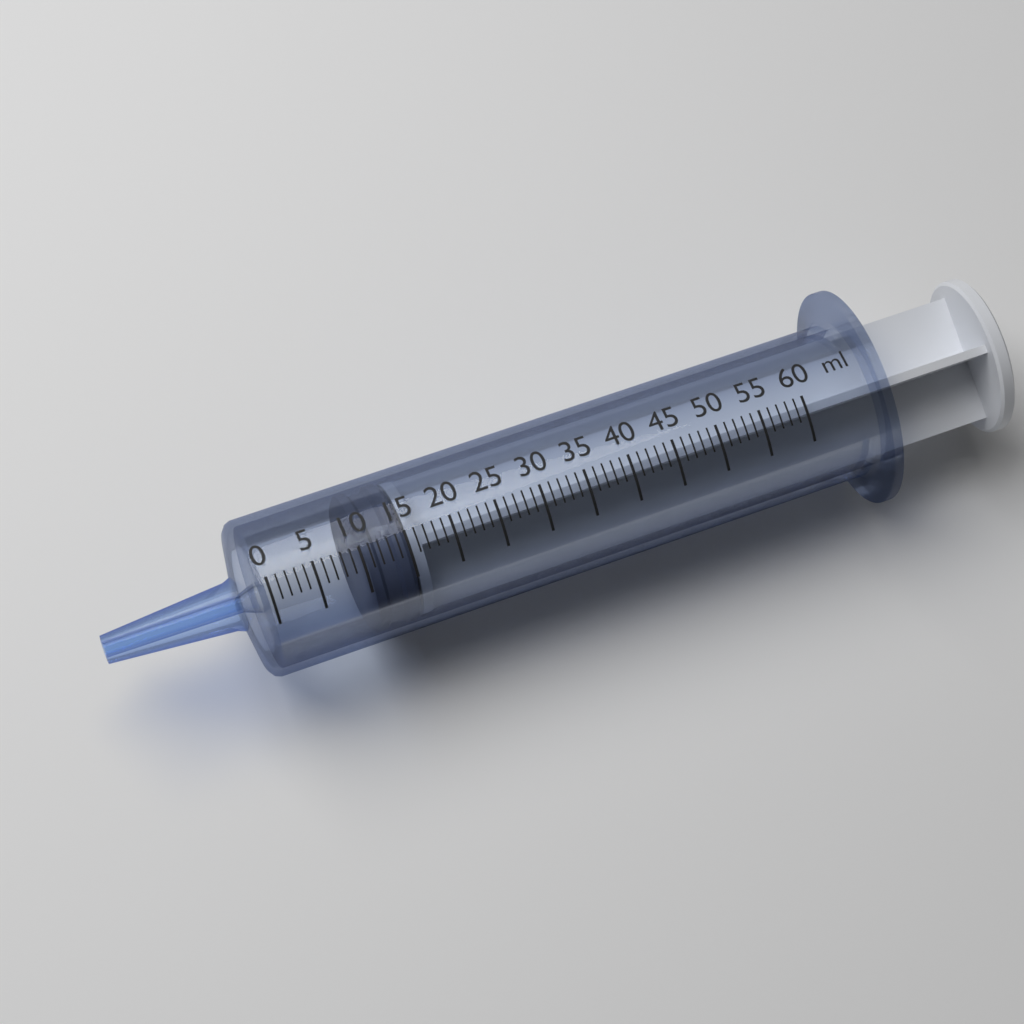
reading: 10 ml
